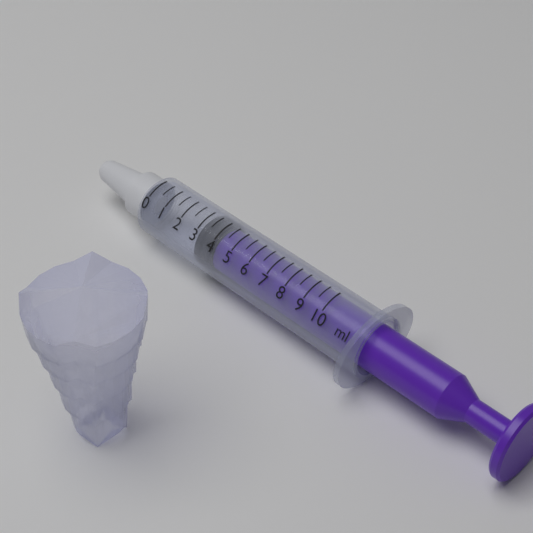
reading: 3.0 ml
